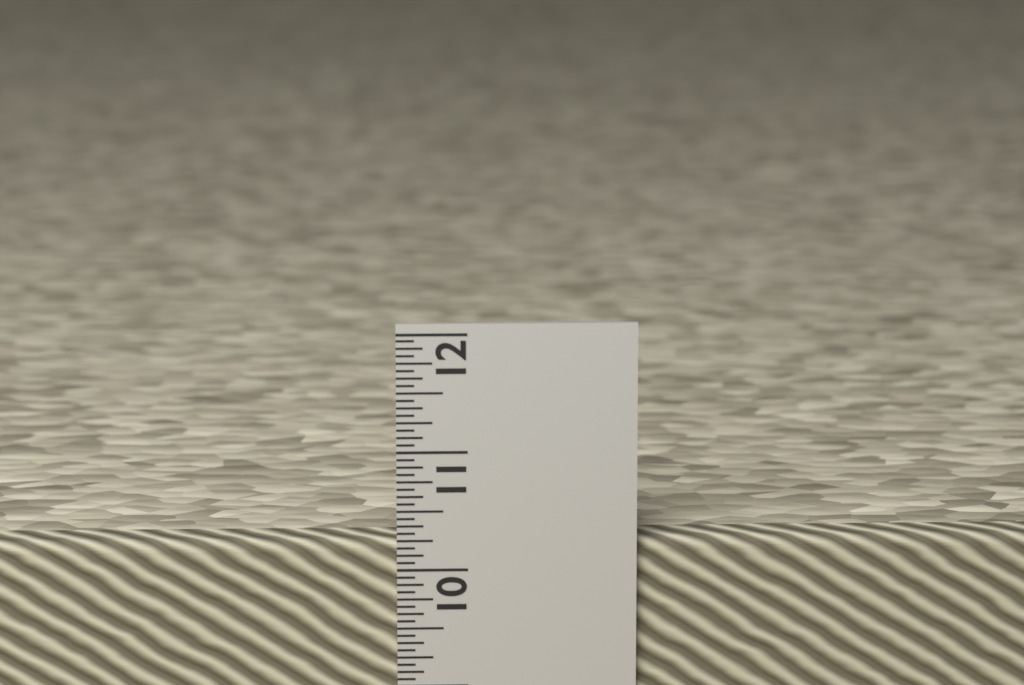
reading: 10.2500 in
